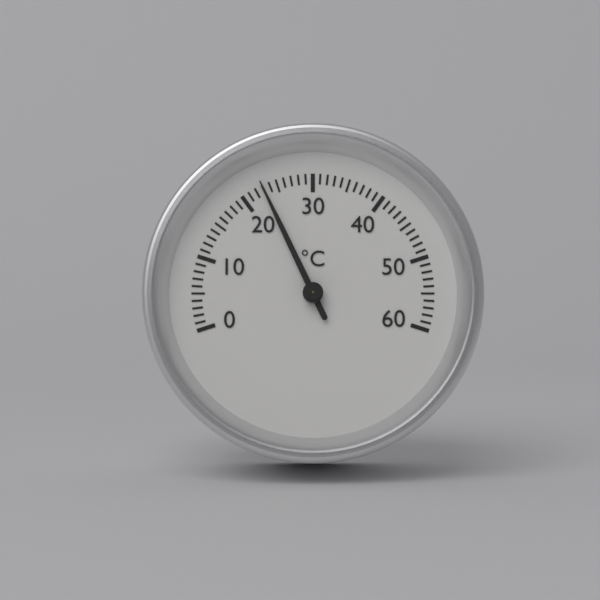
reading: 23 °C
